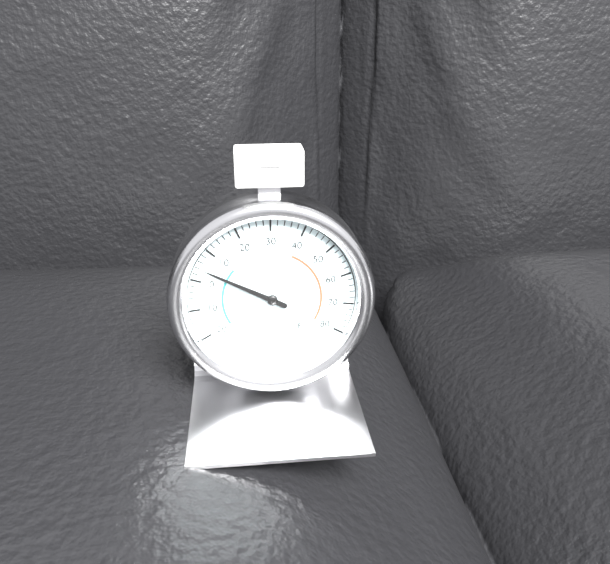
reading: 4 °F
